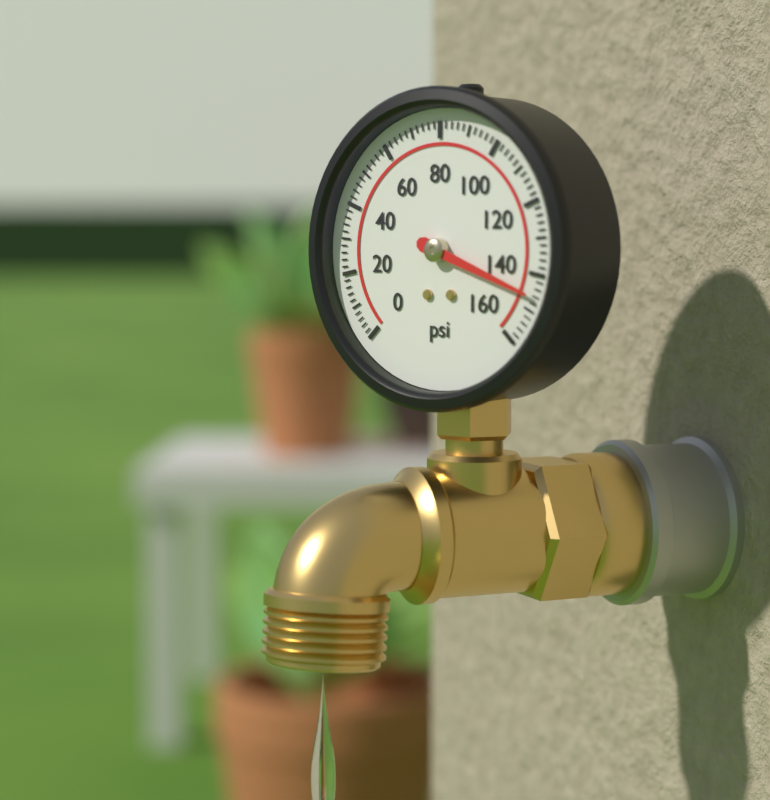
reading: 146 psi
